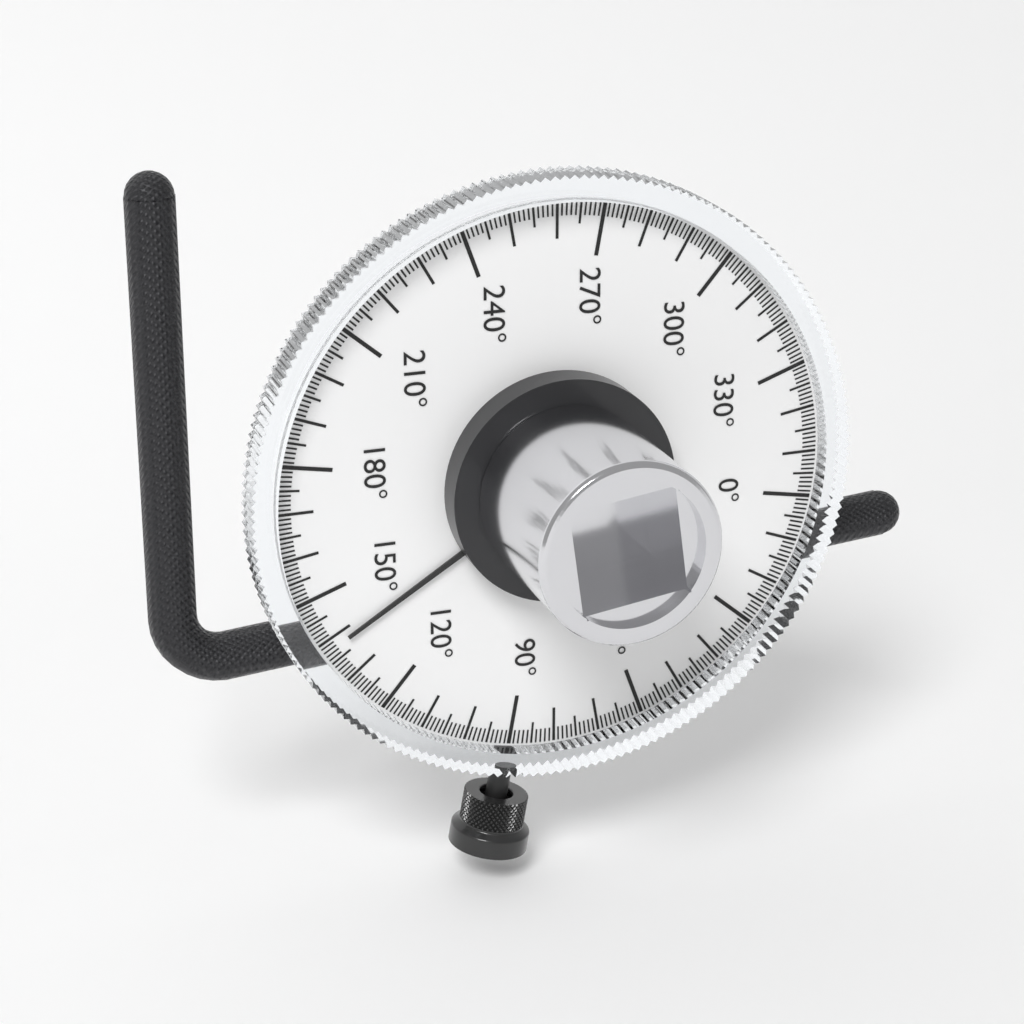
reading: 138 °
